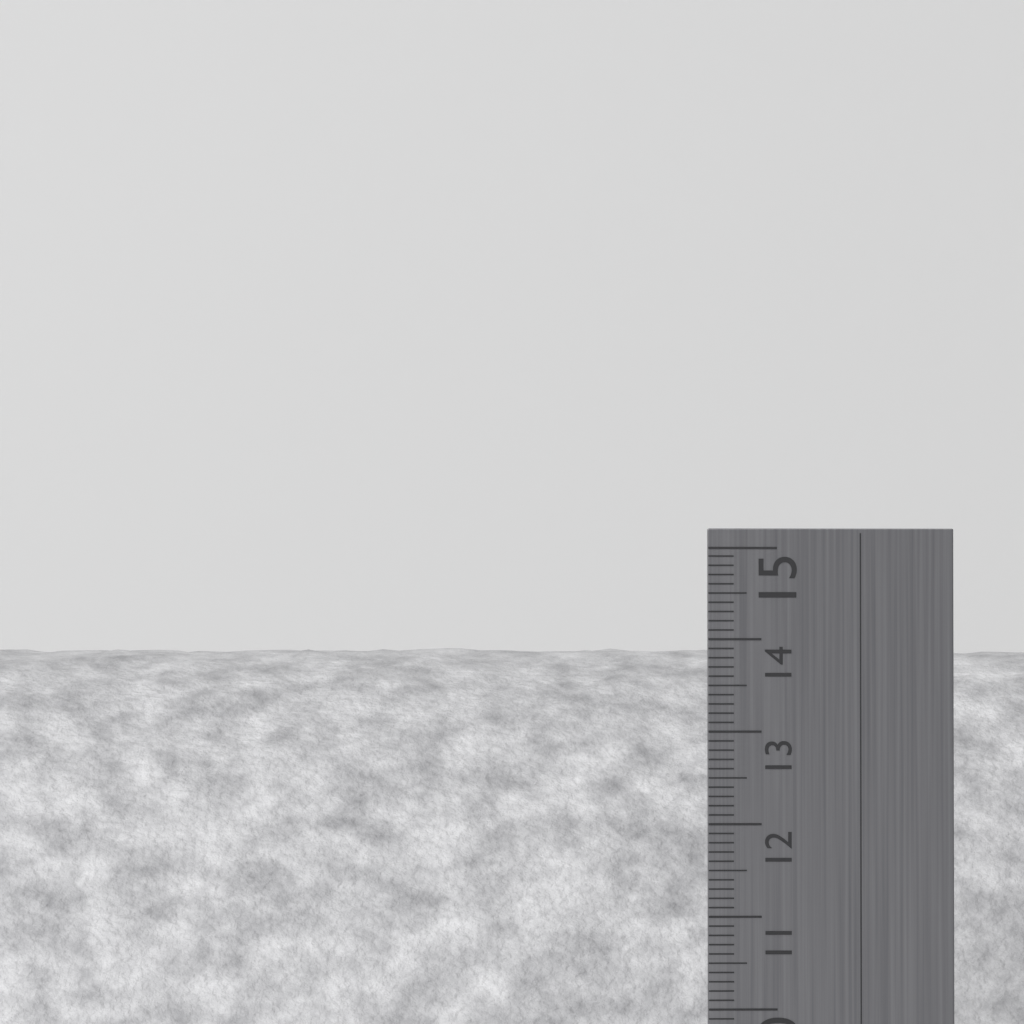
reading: 14.0 cm
